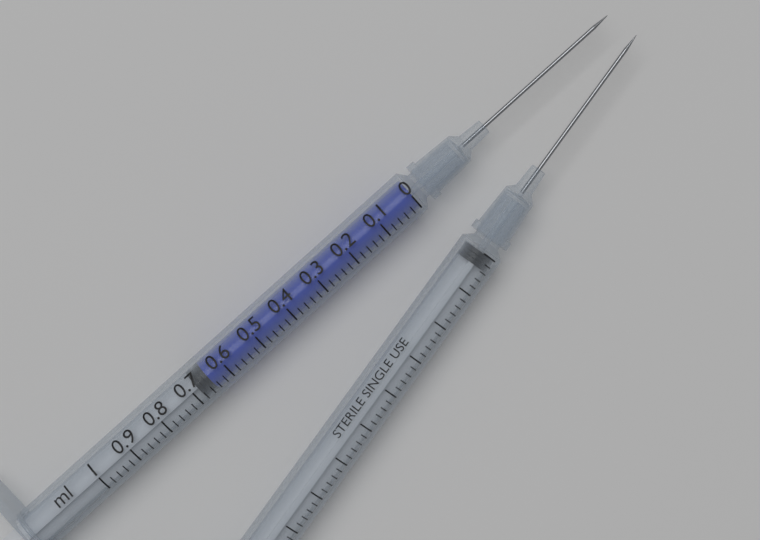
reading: 0.65 ml
